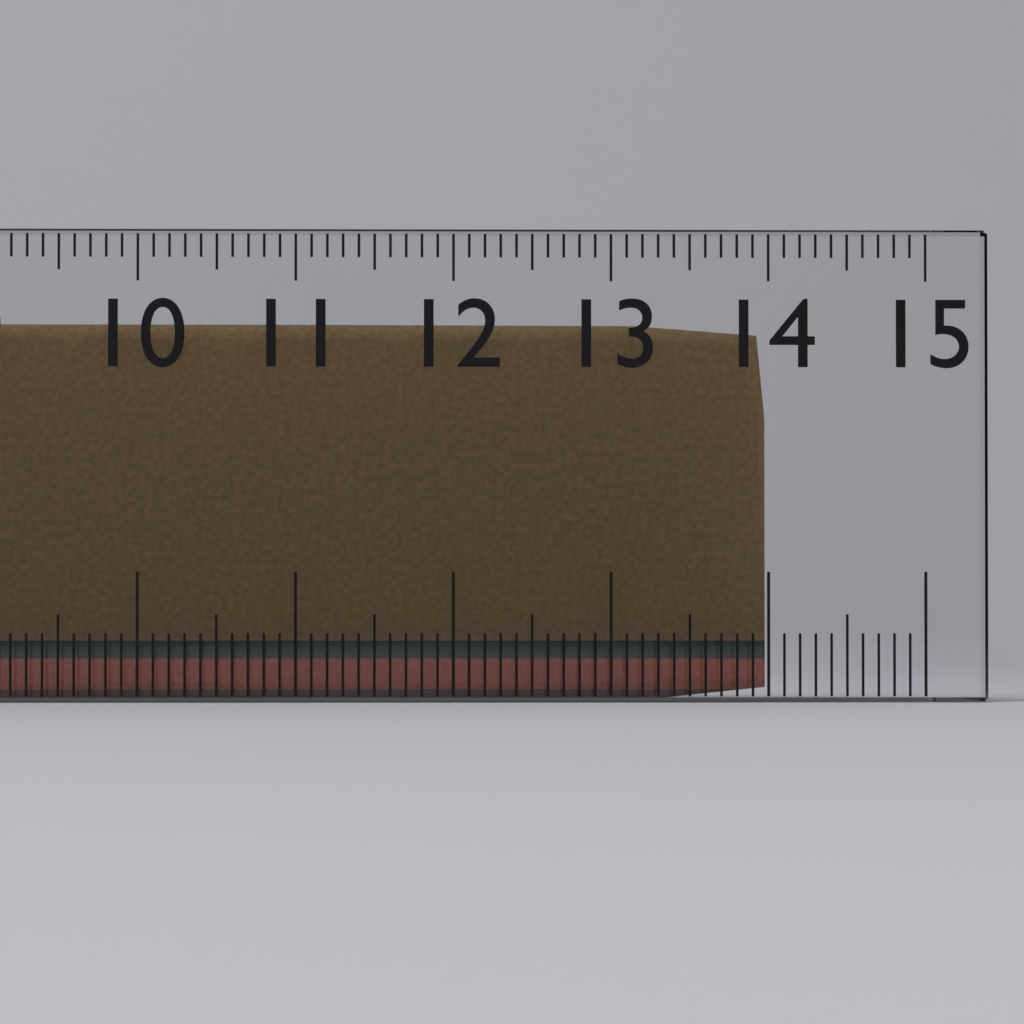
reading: 14.0 cm
